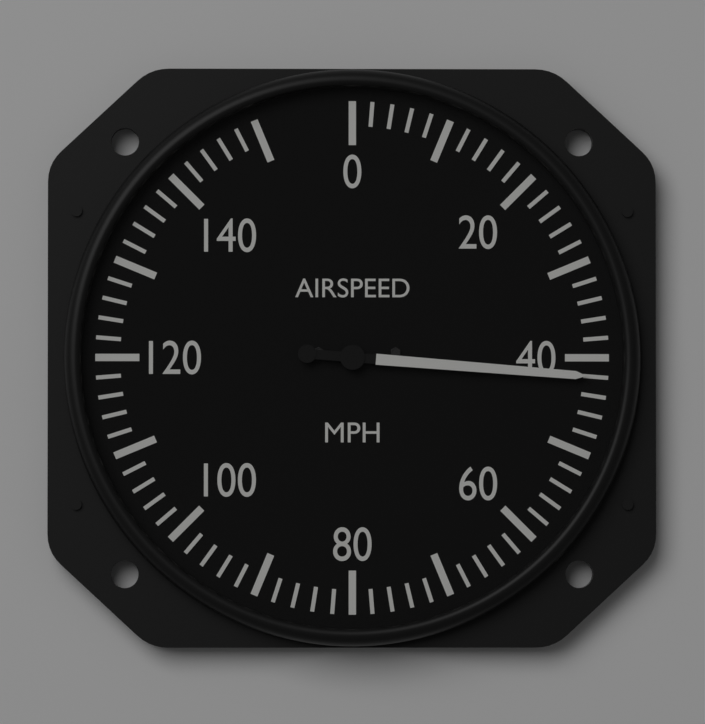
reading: 42 mph
